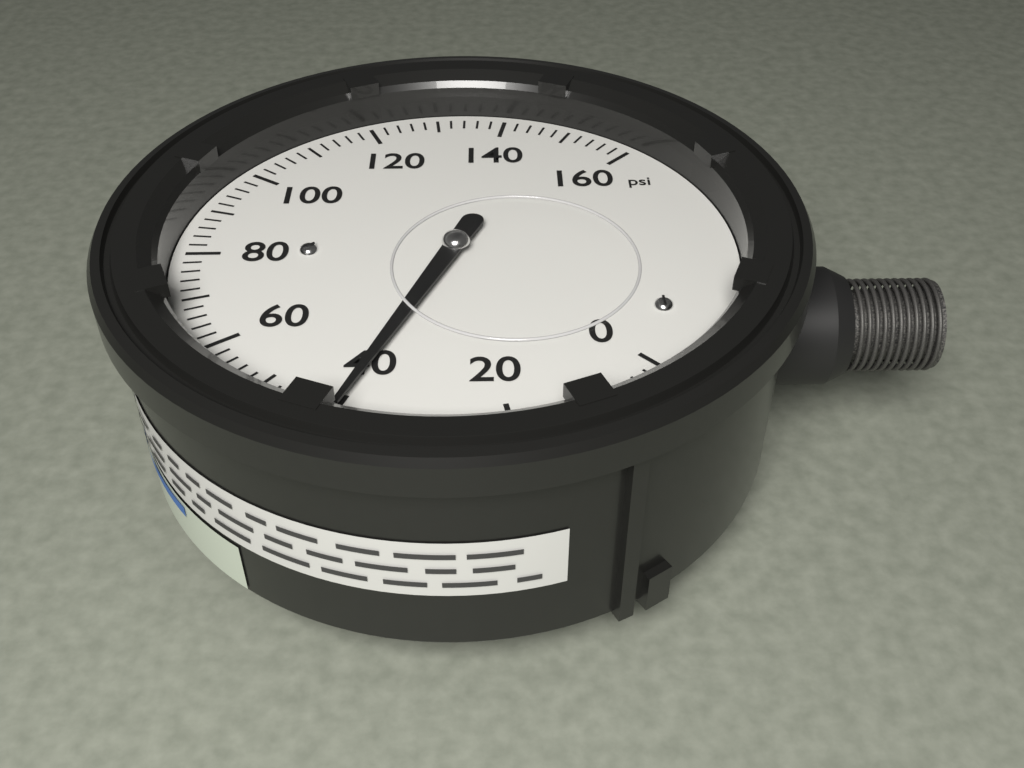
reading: 40 psi
